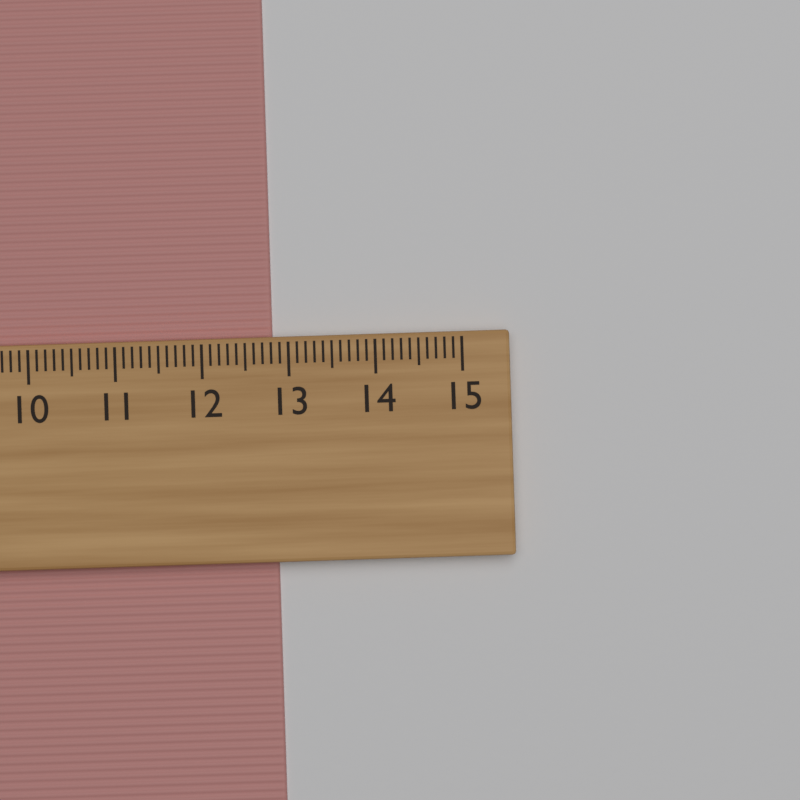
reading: 12.8 cm
